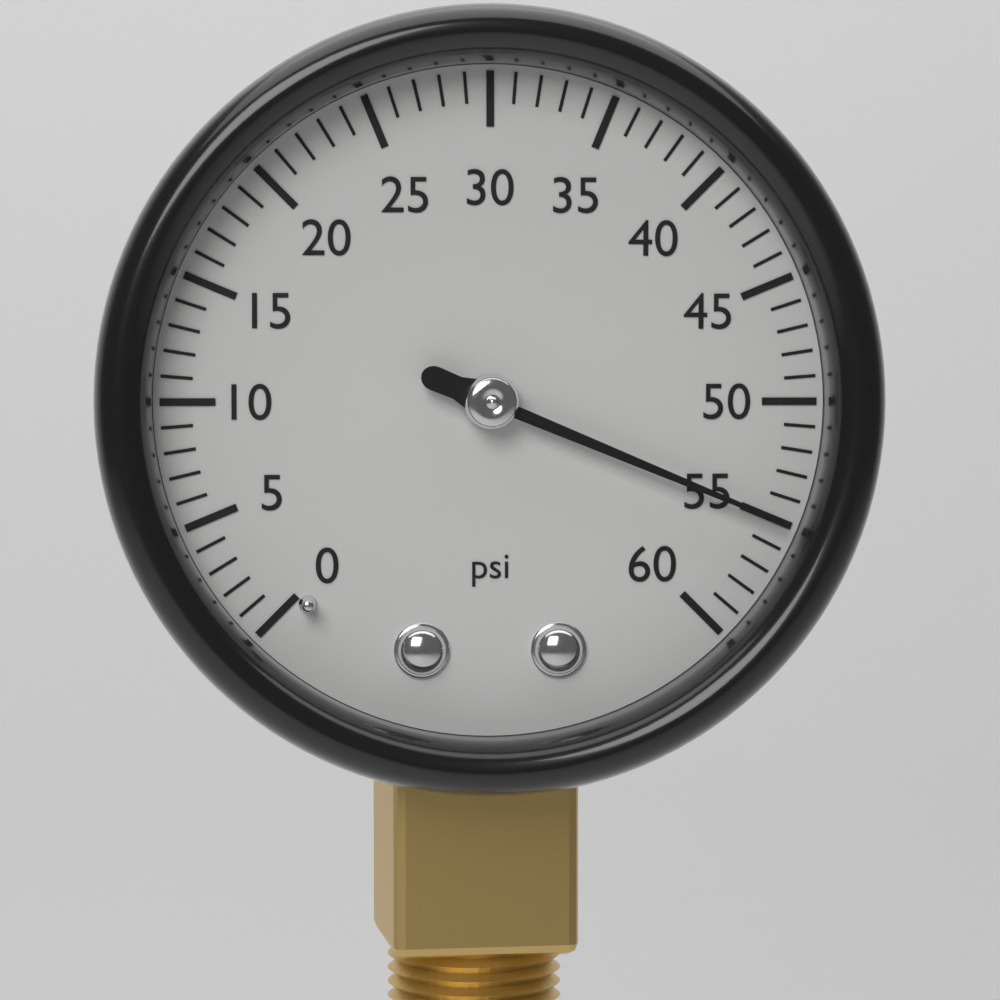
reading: 55 psi
